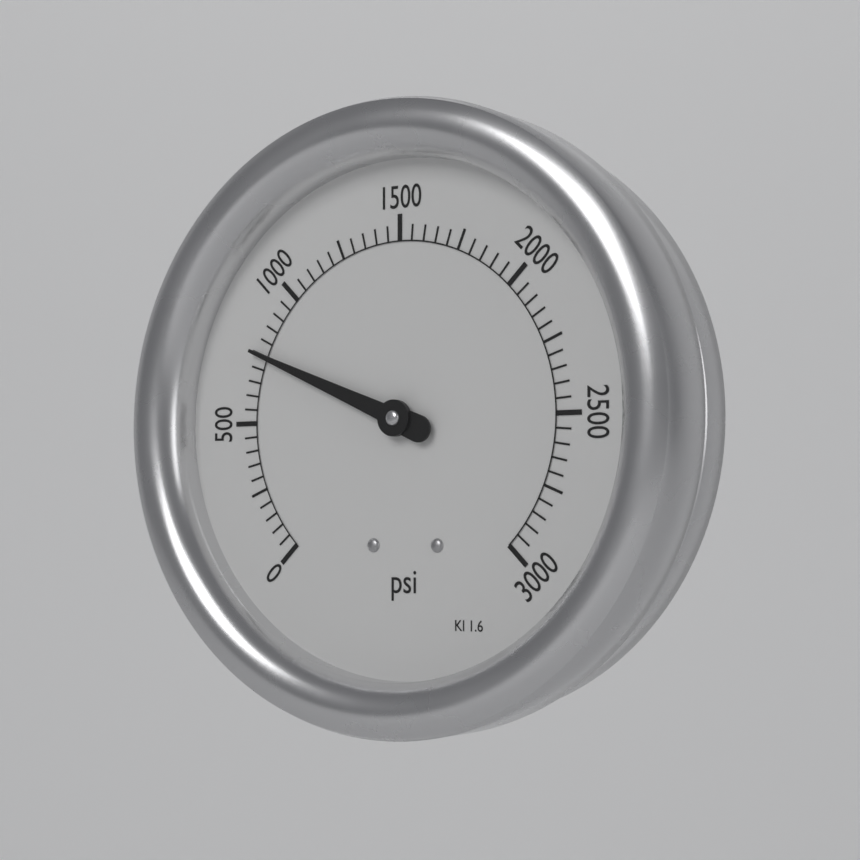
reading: 750 psi
